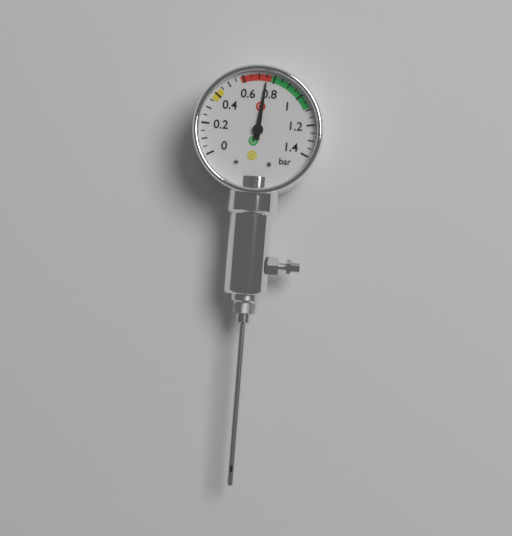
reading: 0.75 bar
